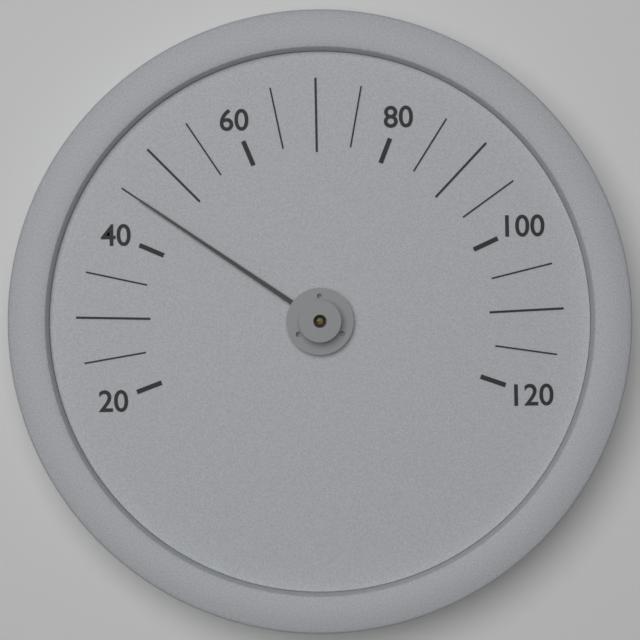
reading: 45 (no unit)
